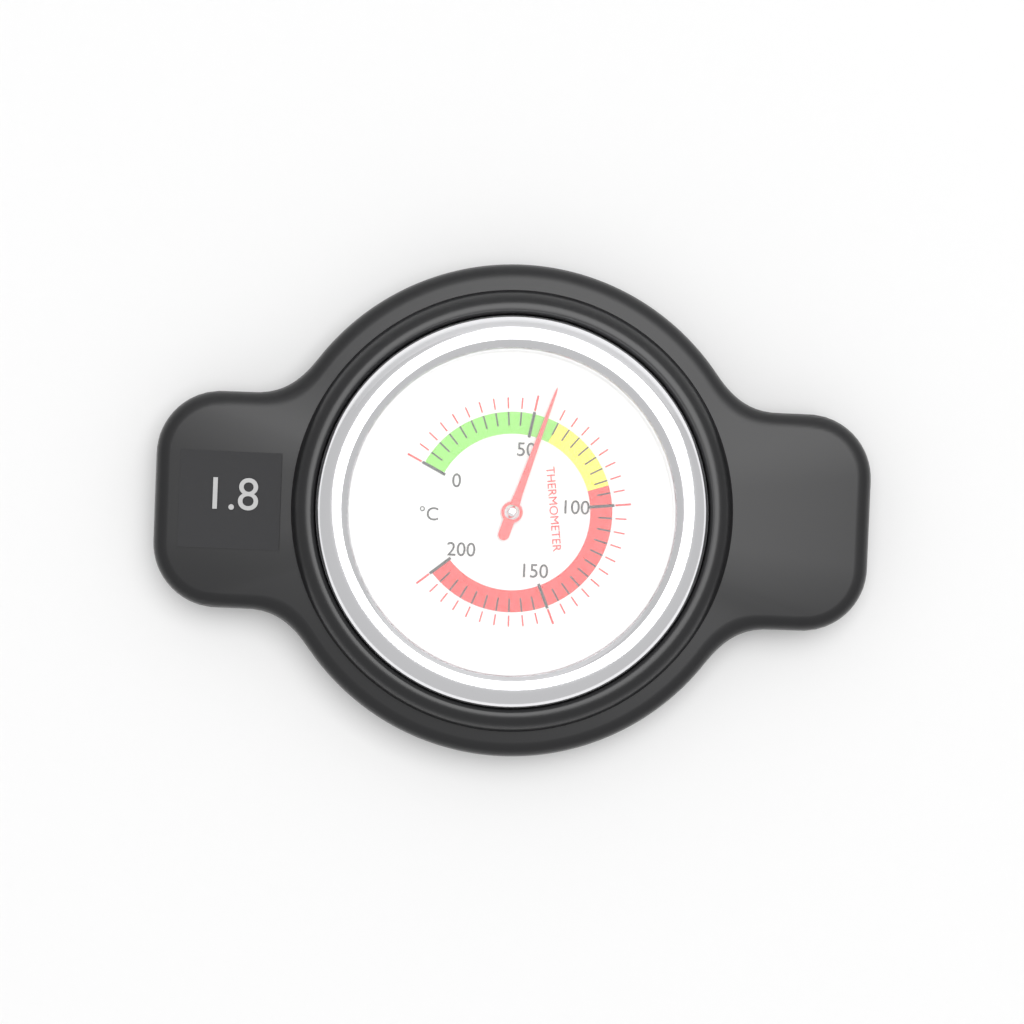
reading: 55 °C
